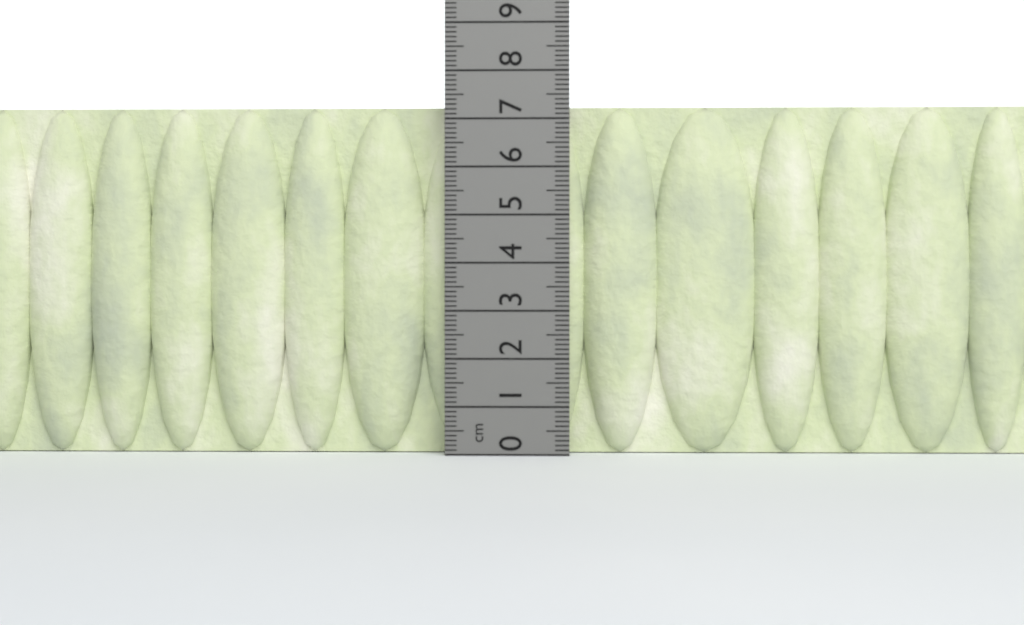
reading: 7.3 cm
